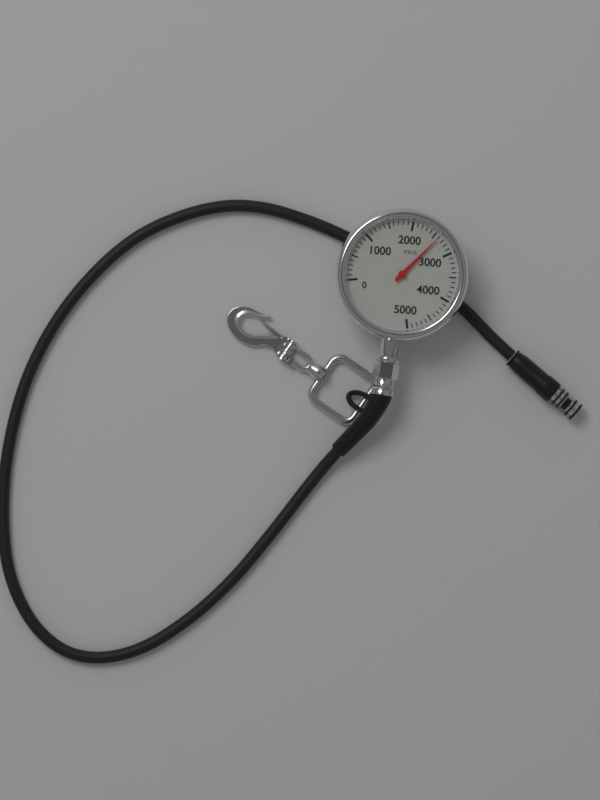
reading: 2600 psi
